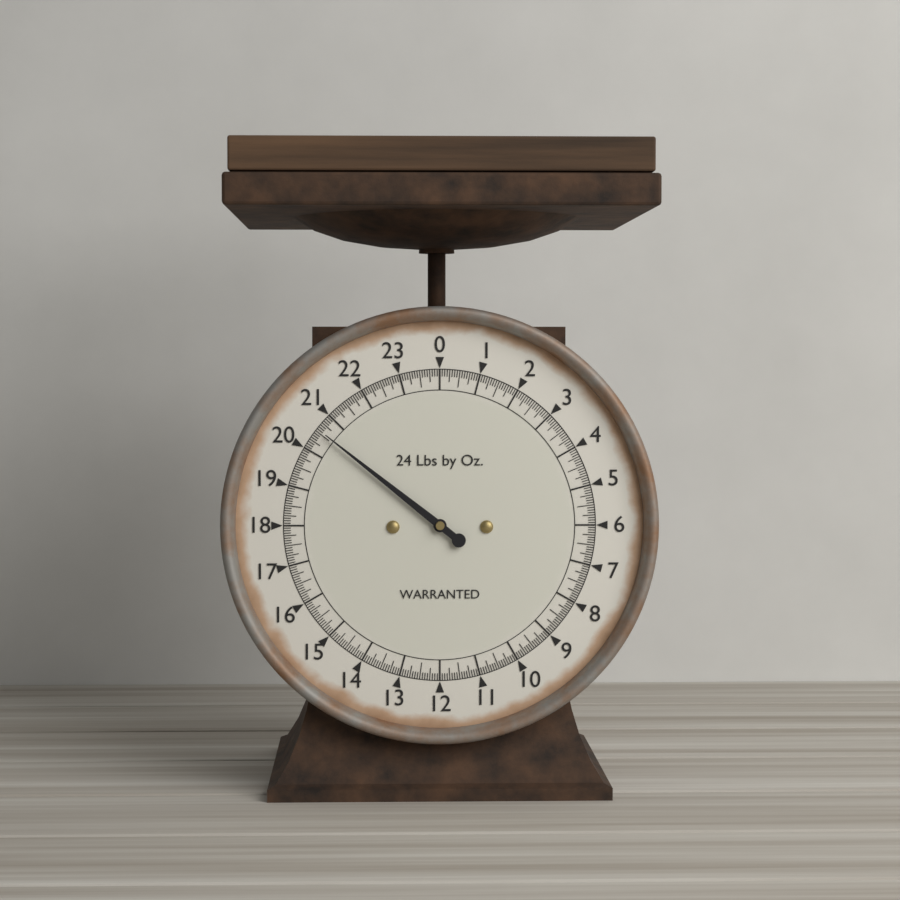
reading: 20.5625 lb
